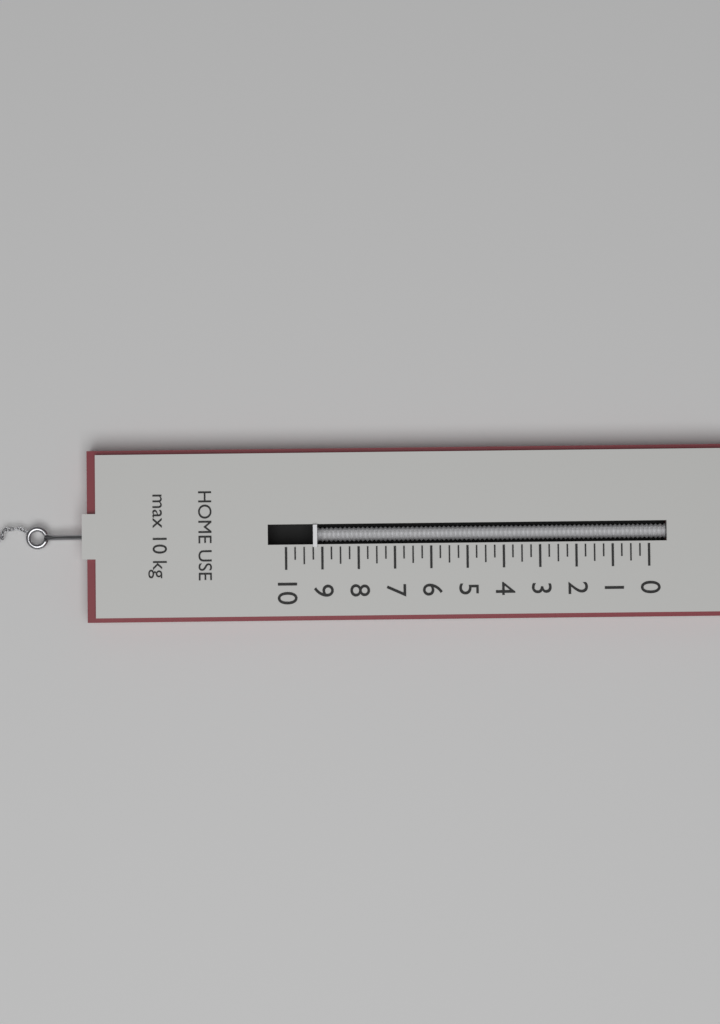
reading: 9.25 kg
